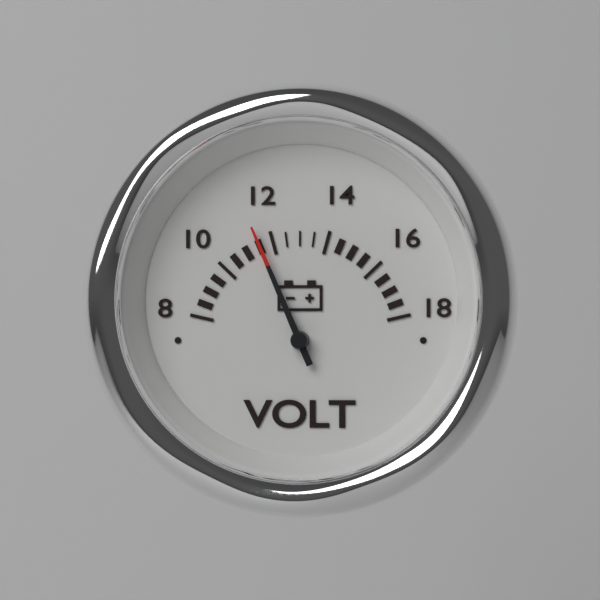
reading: 11.5 V
